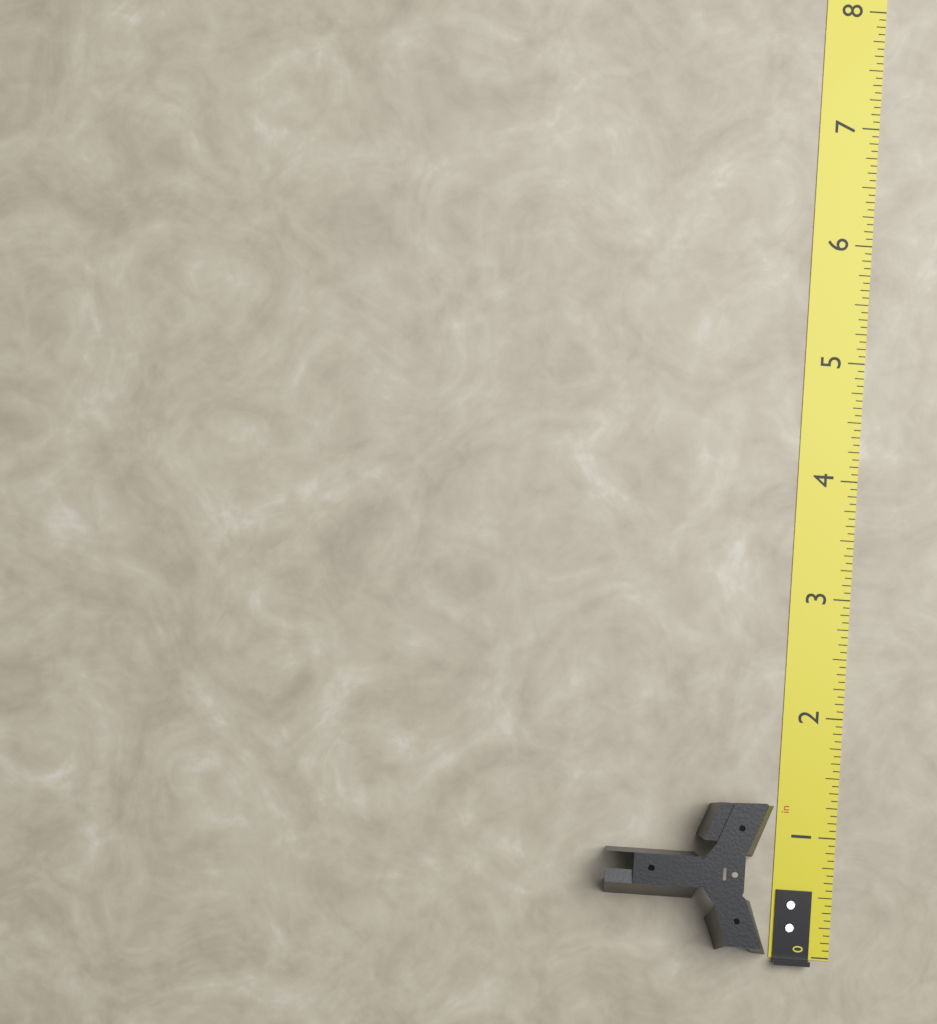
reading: 1.3125 in
